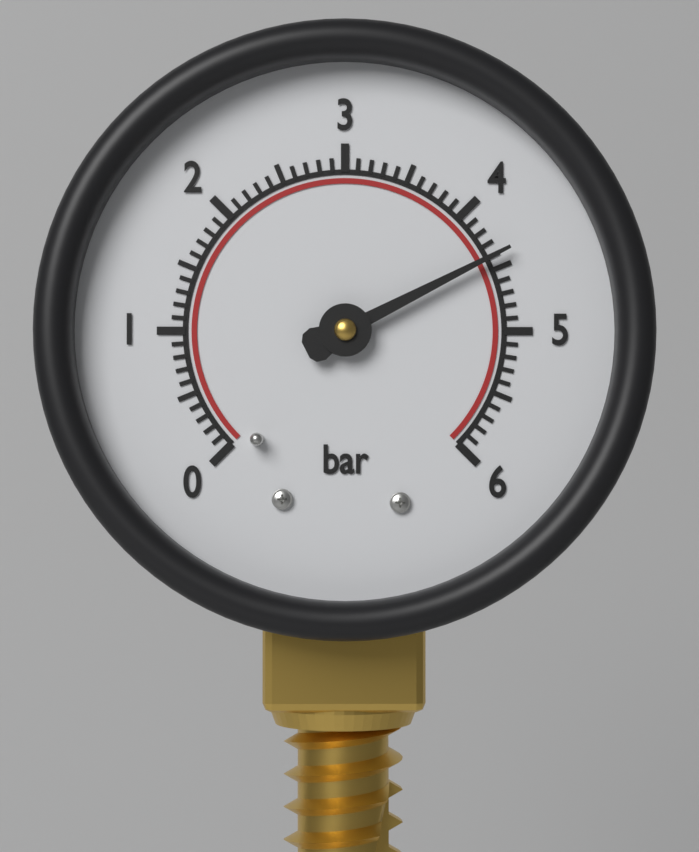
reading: 4.4 bar
